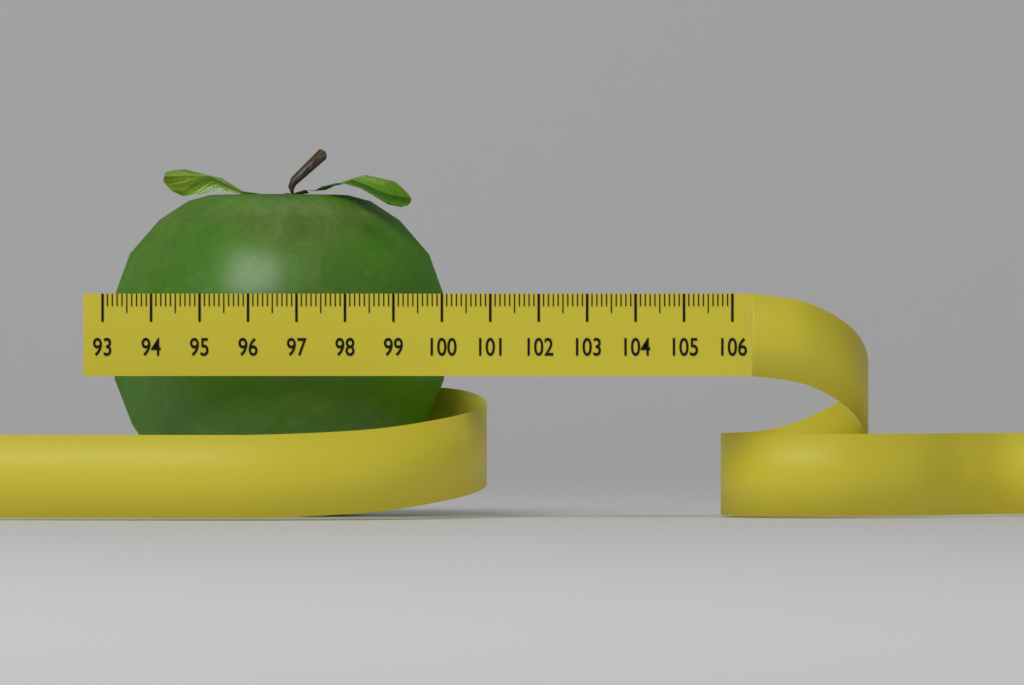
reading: 100.2 (no unit)
